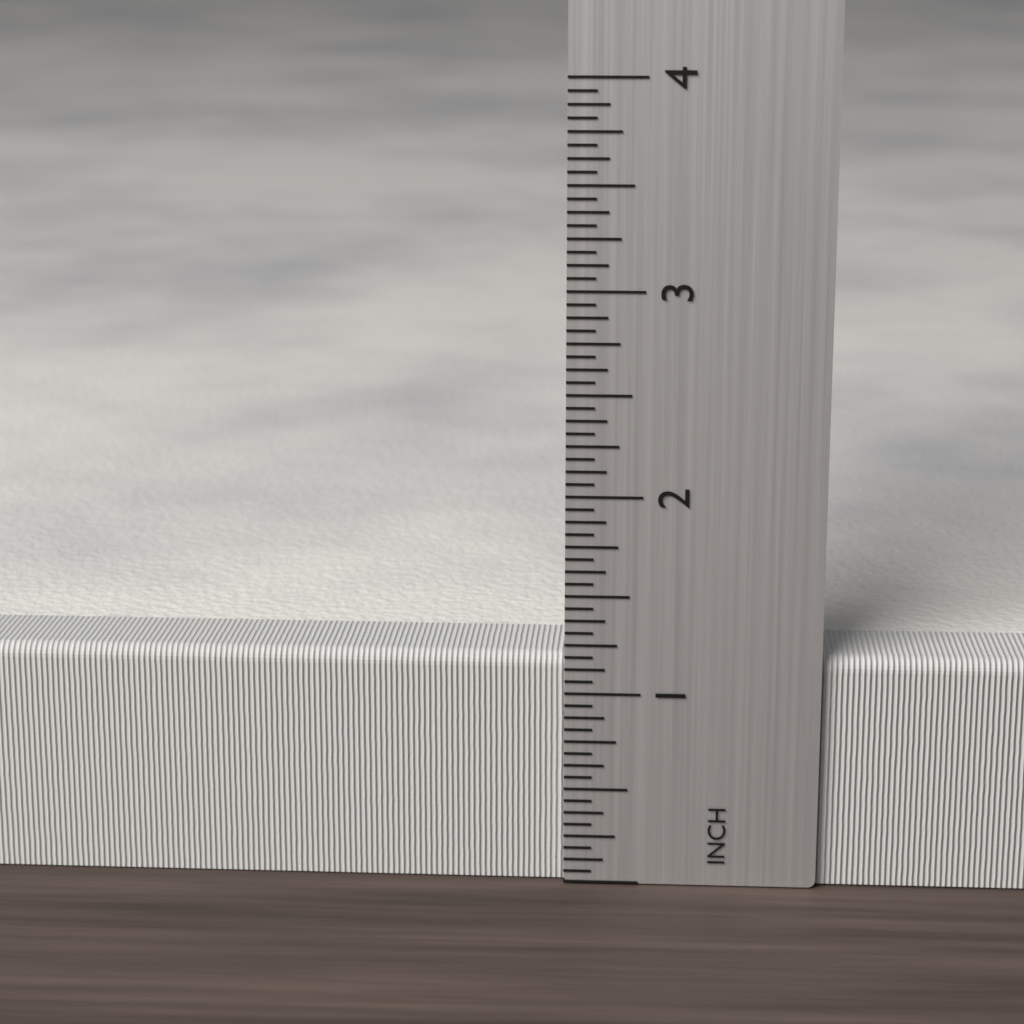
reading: 1.1875 inch
